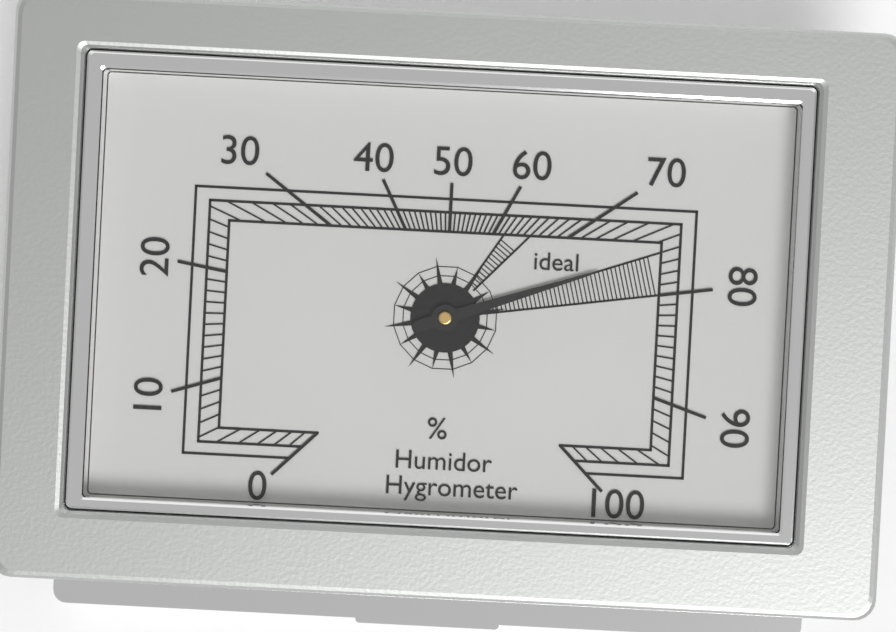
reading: 76 %
